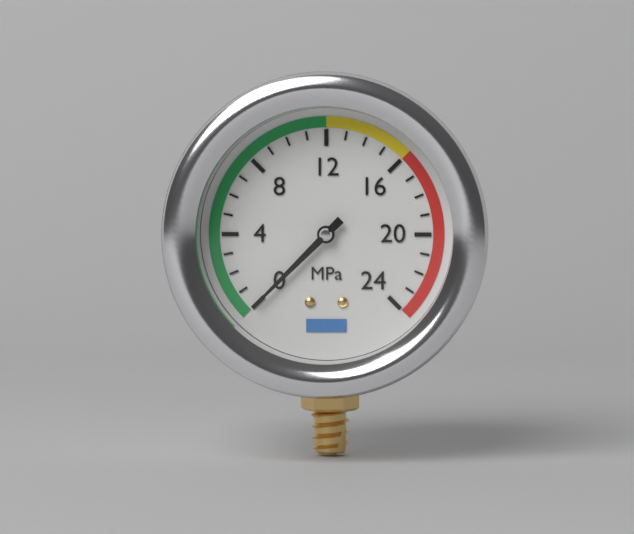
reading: 0 MPa
